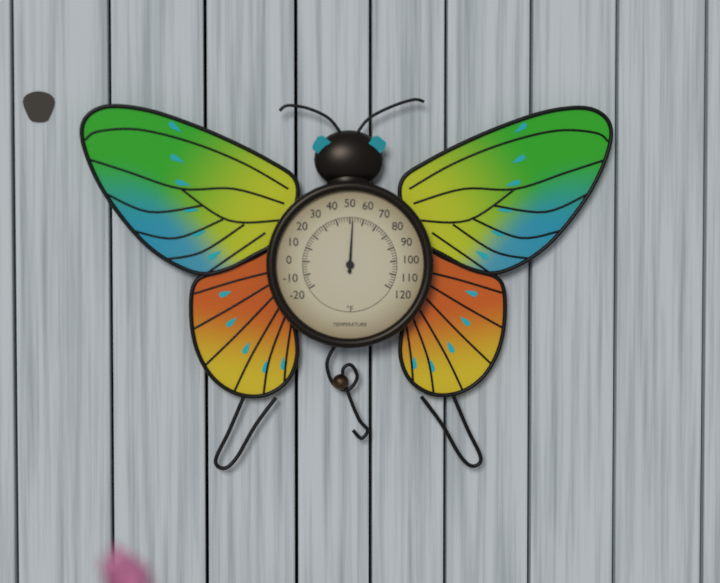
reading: 52 °F
